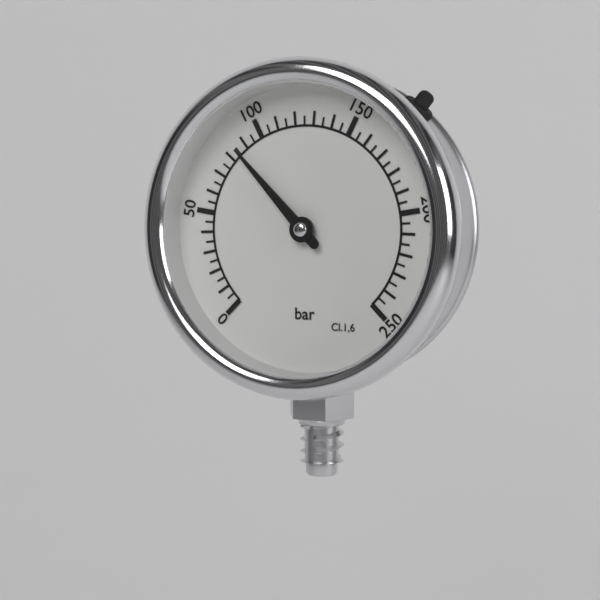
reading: 85 bar
